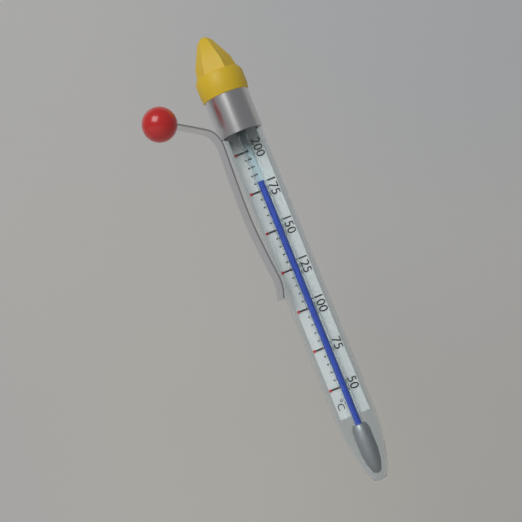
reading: 180 °C
